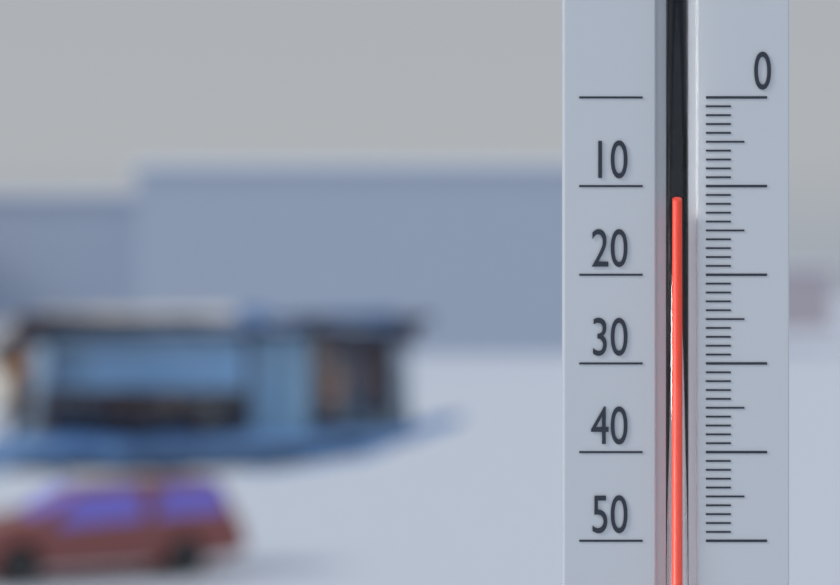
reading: 12 (no unit)
